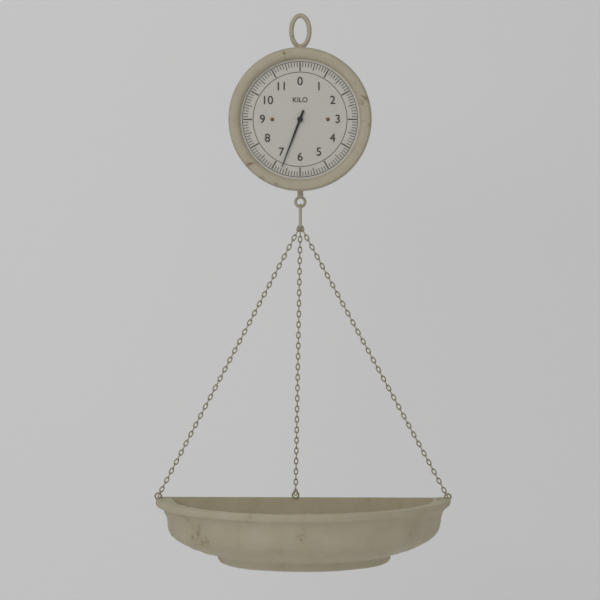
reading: 6.7 kg
